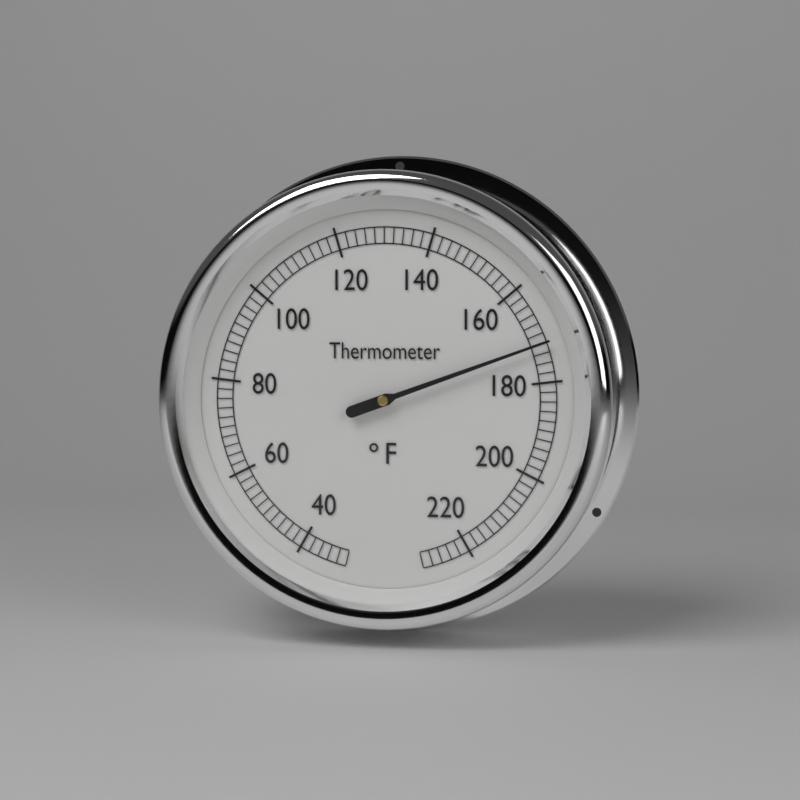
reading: 172 °F
